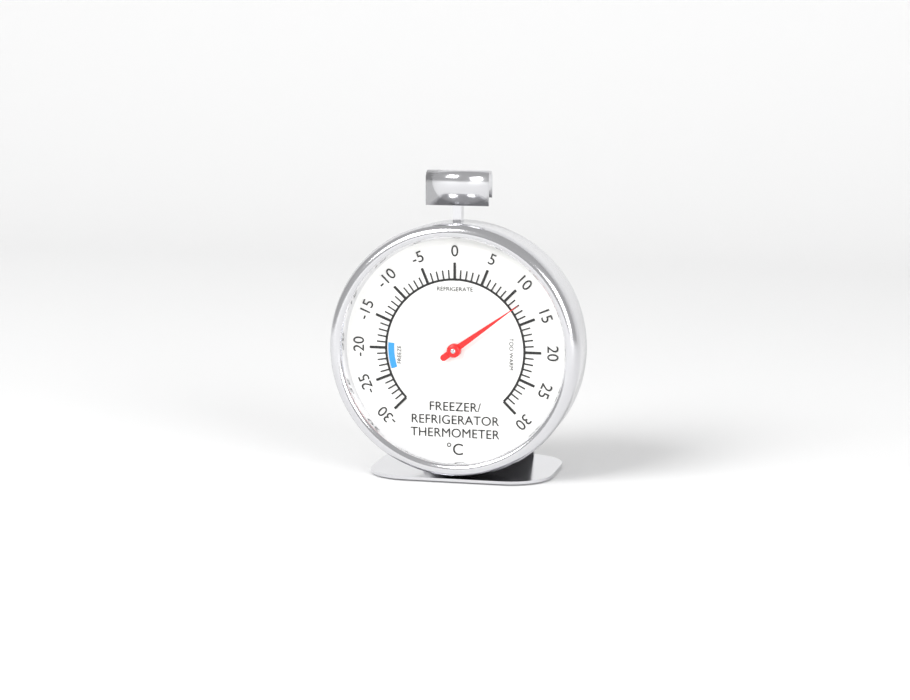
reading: 12 °C
